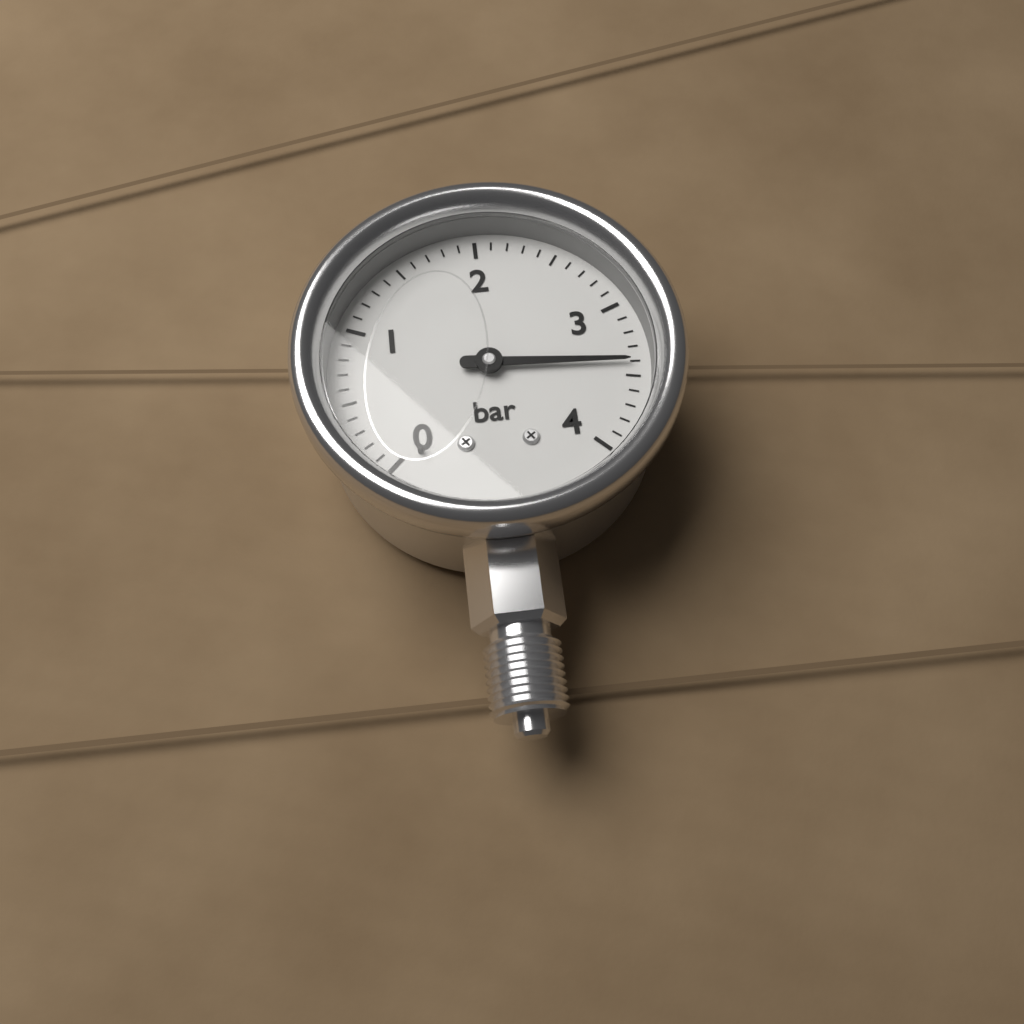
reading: 3.4 bar
